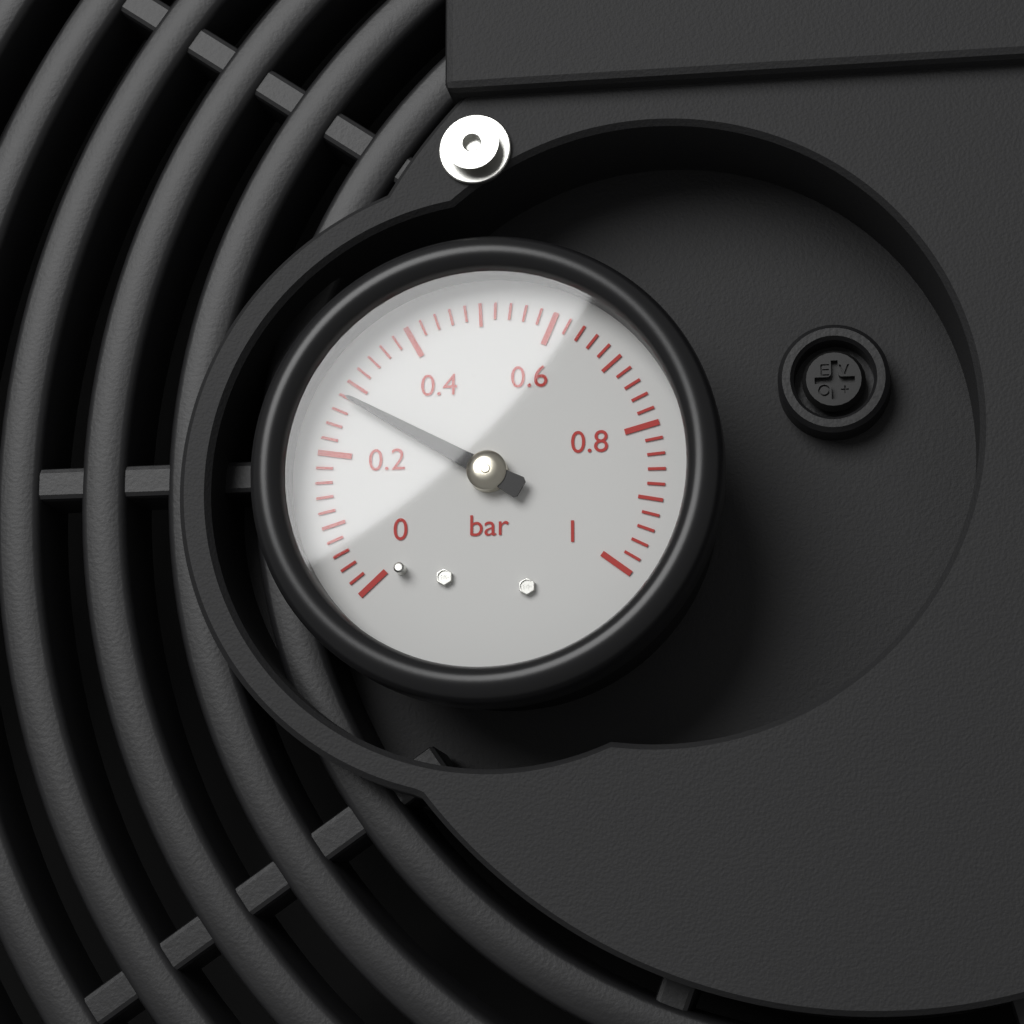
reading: 0.28 bar
